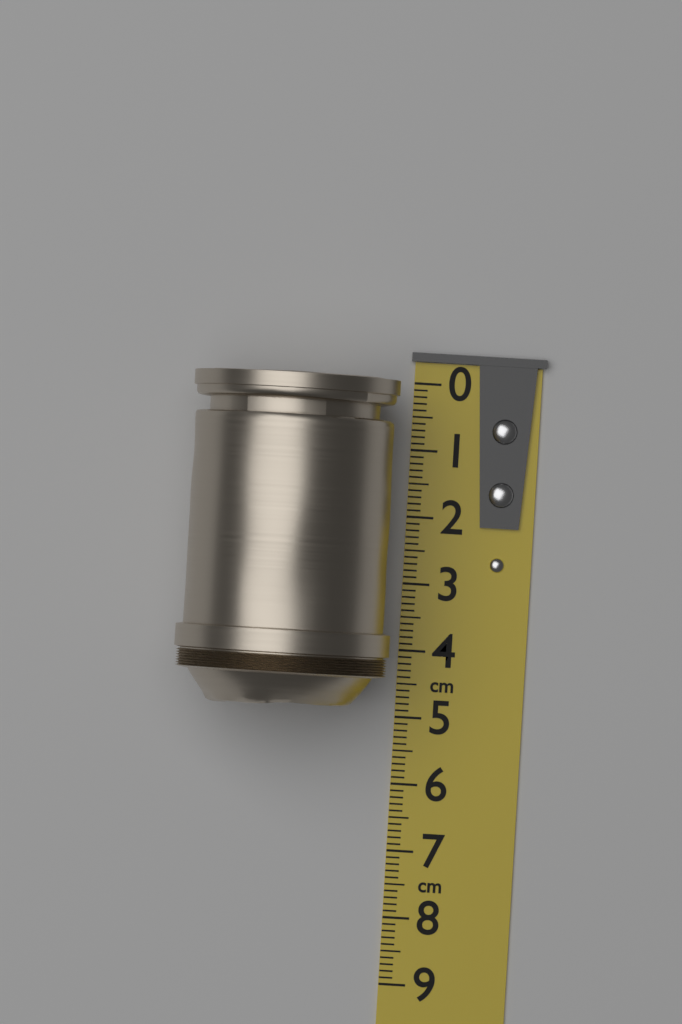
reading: 4.9 cm
